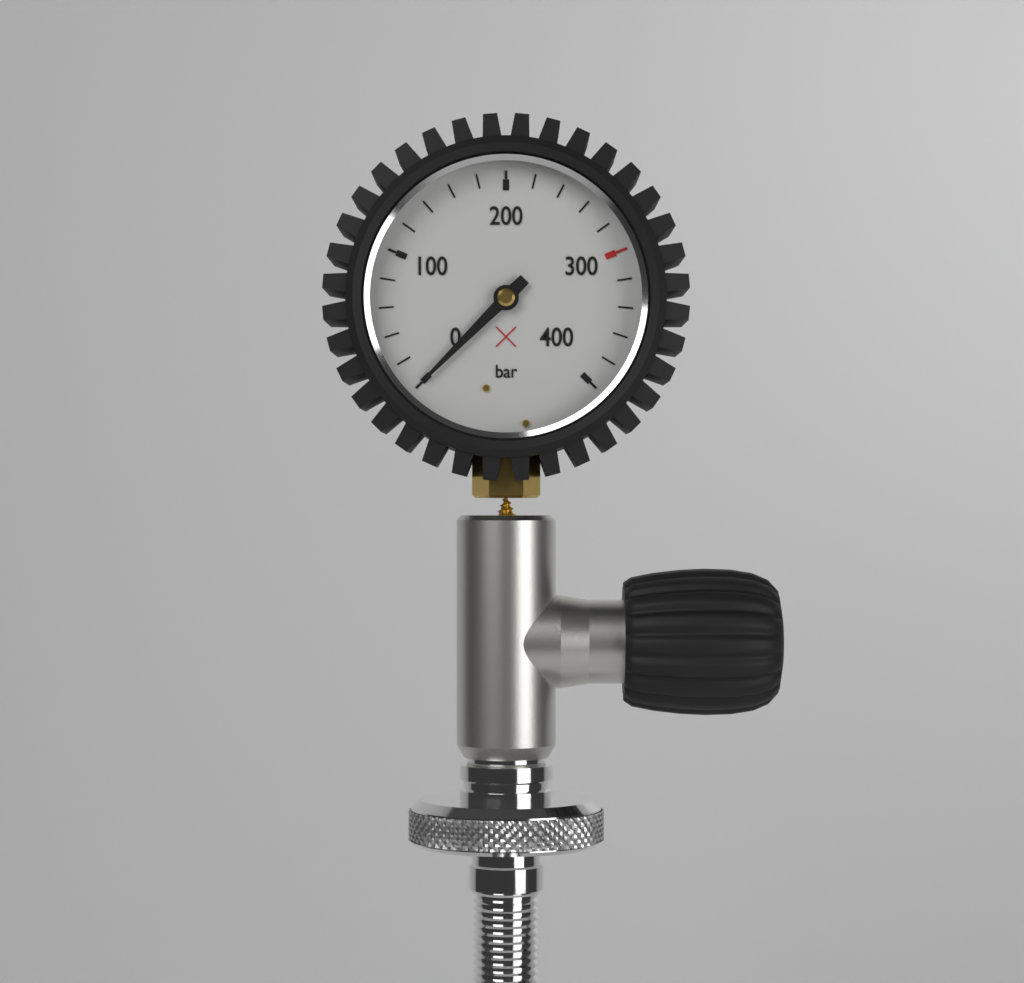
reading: 0 bar
